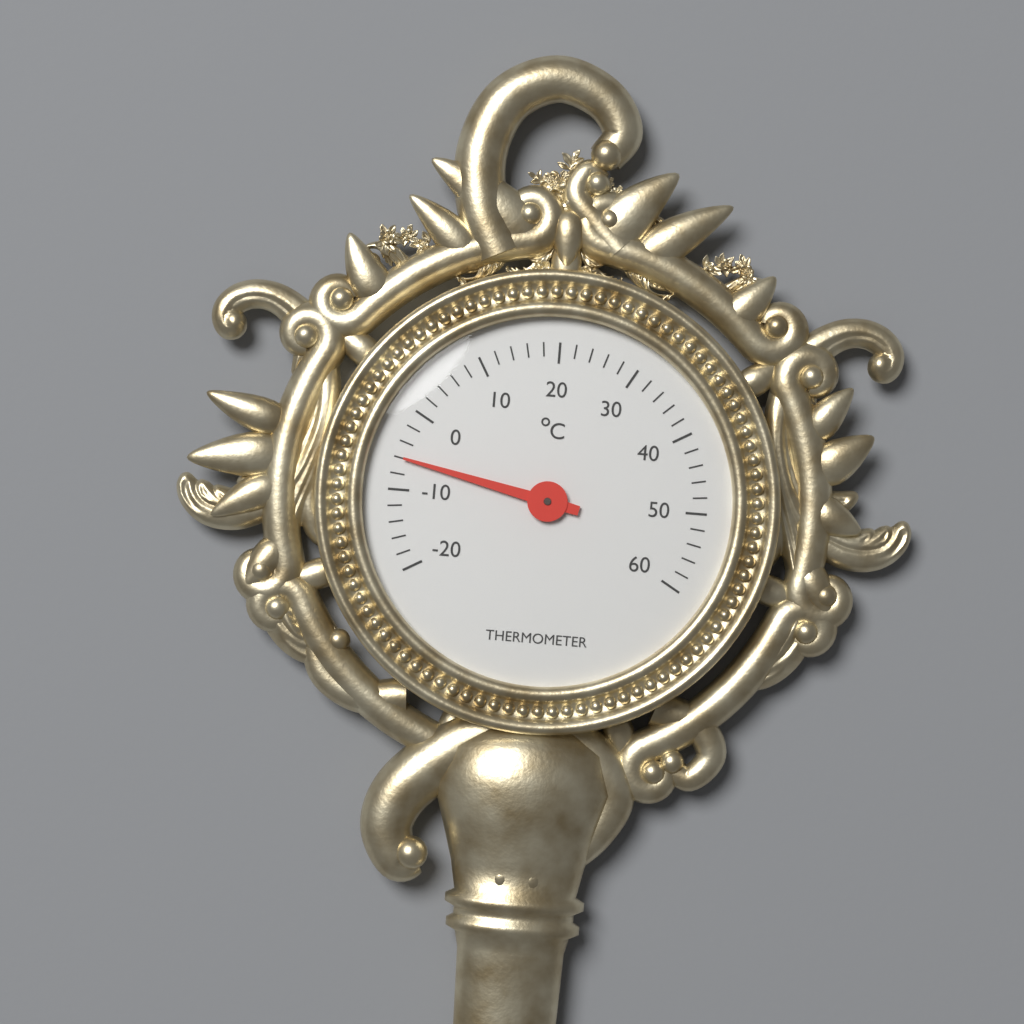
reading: -6 °C
